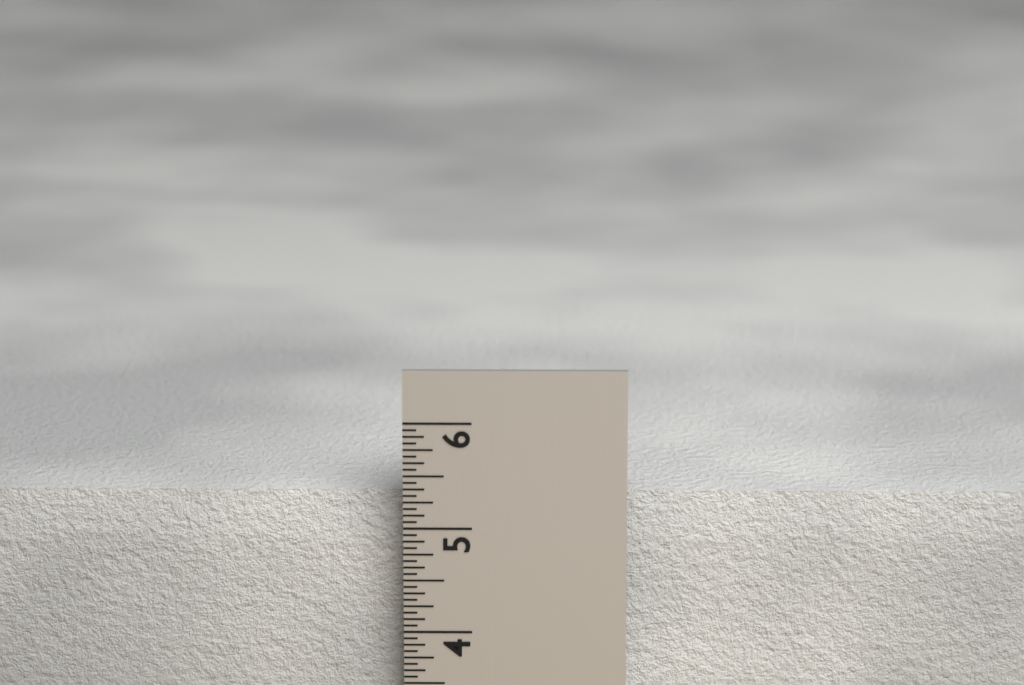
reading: 5.2500 in
